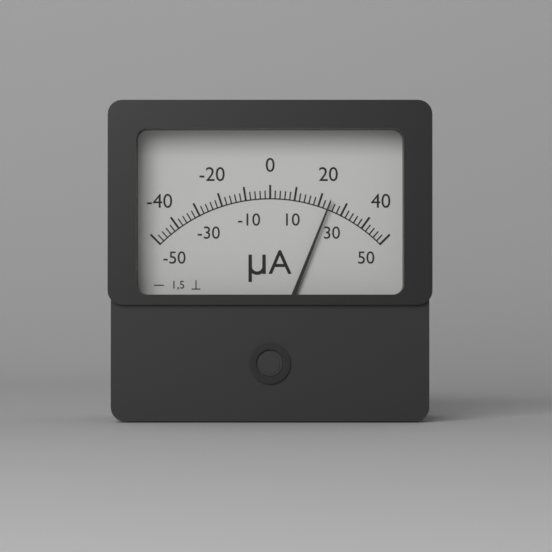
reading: 24 µA
